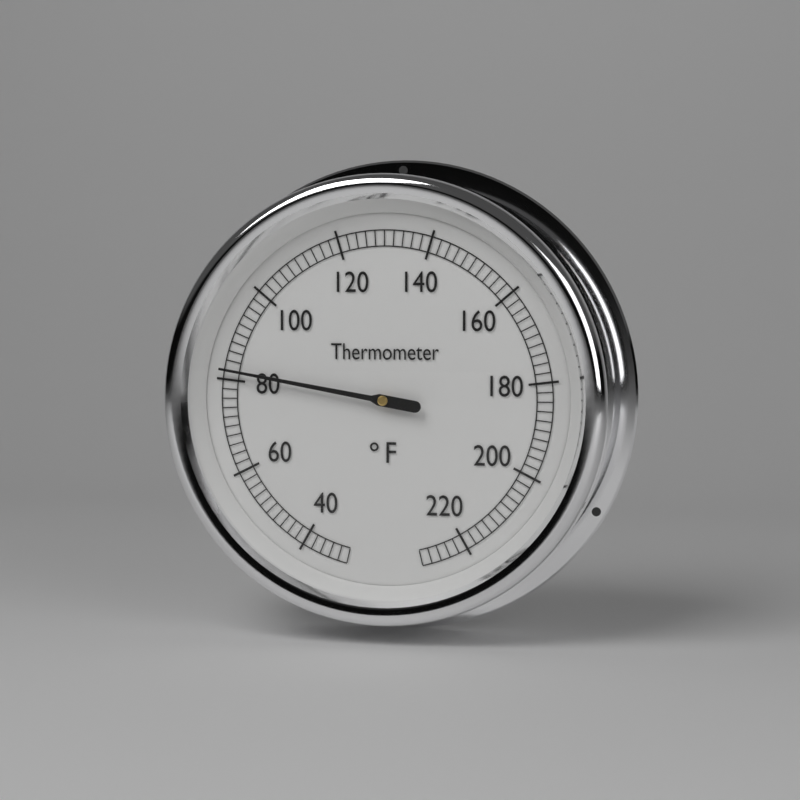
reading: 82 °F
